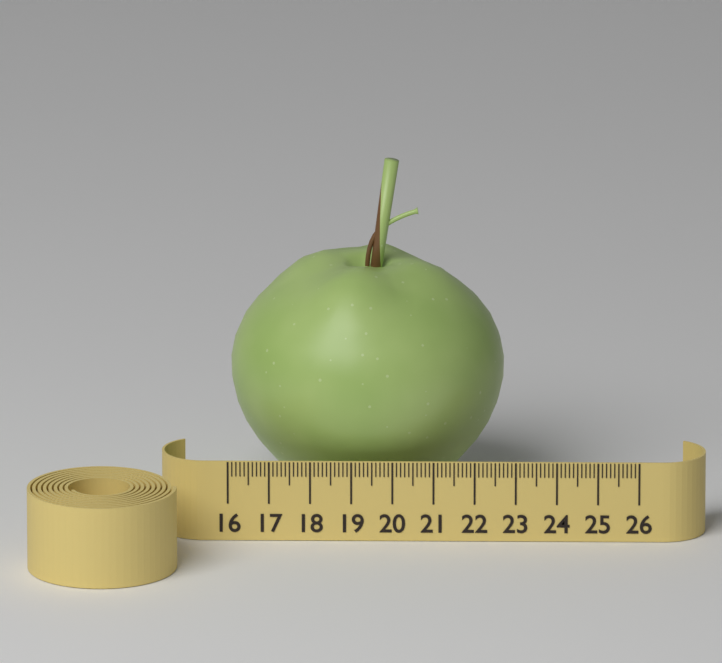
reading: 22.7 (no unit)
